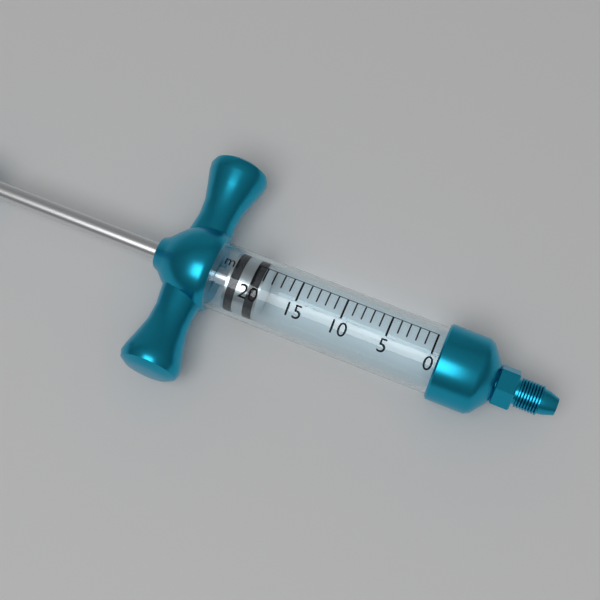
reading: 19 ml
